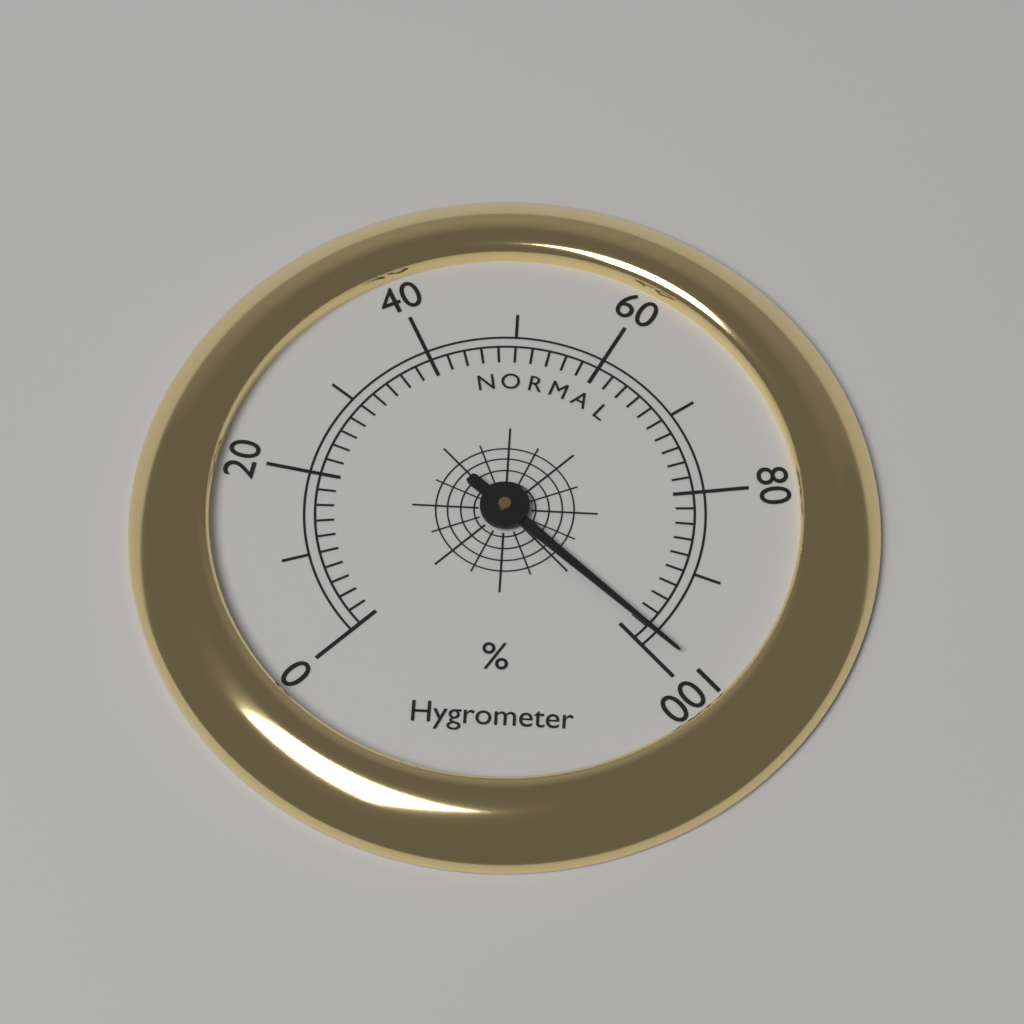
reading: 98 %
